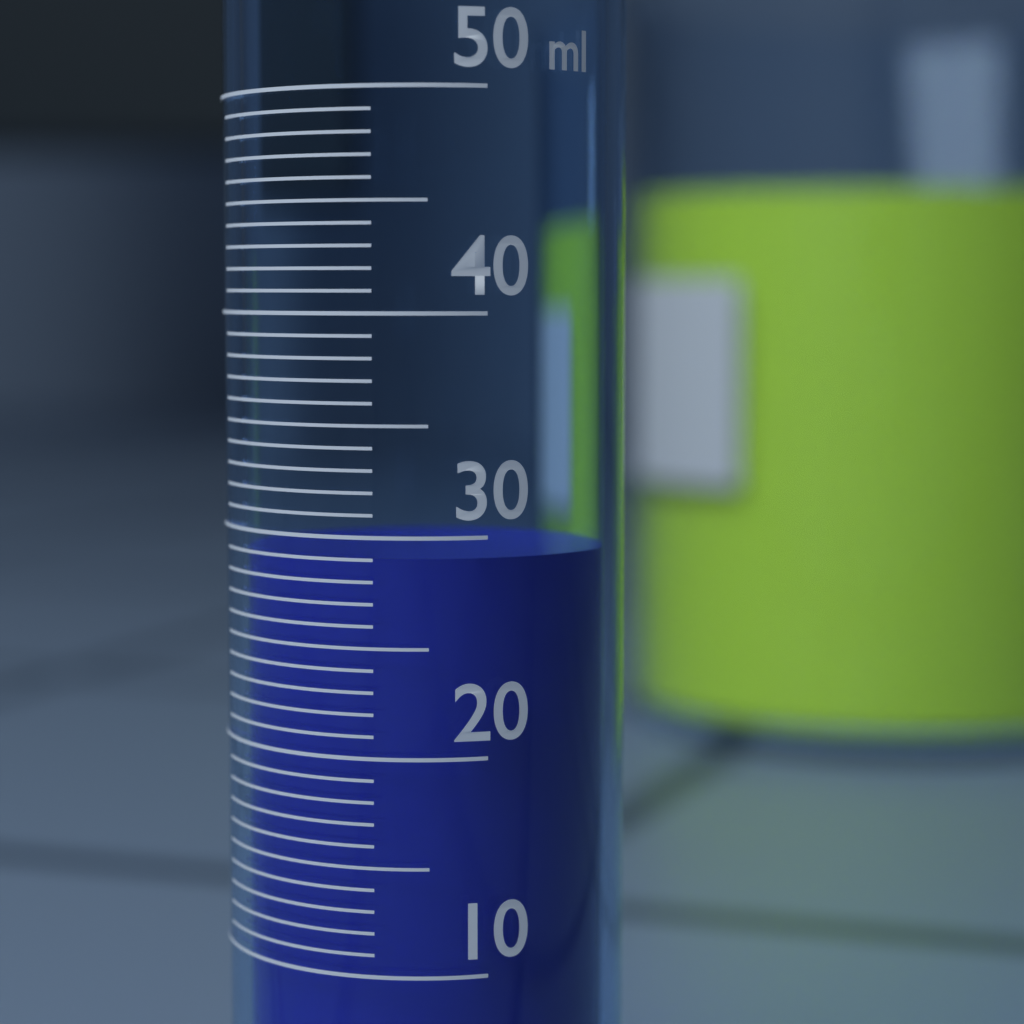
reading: 29 ml
